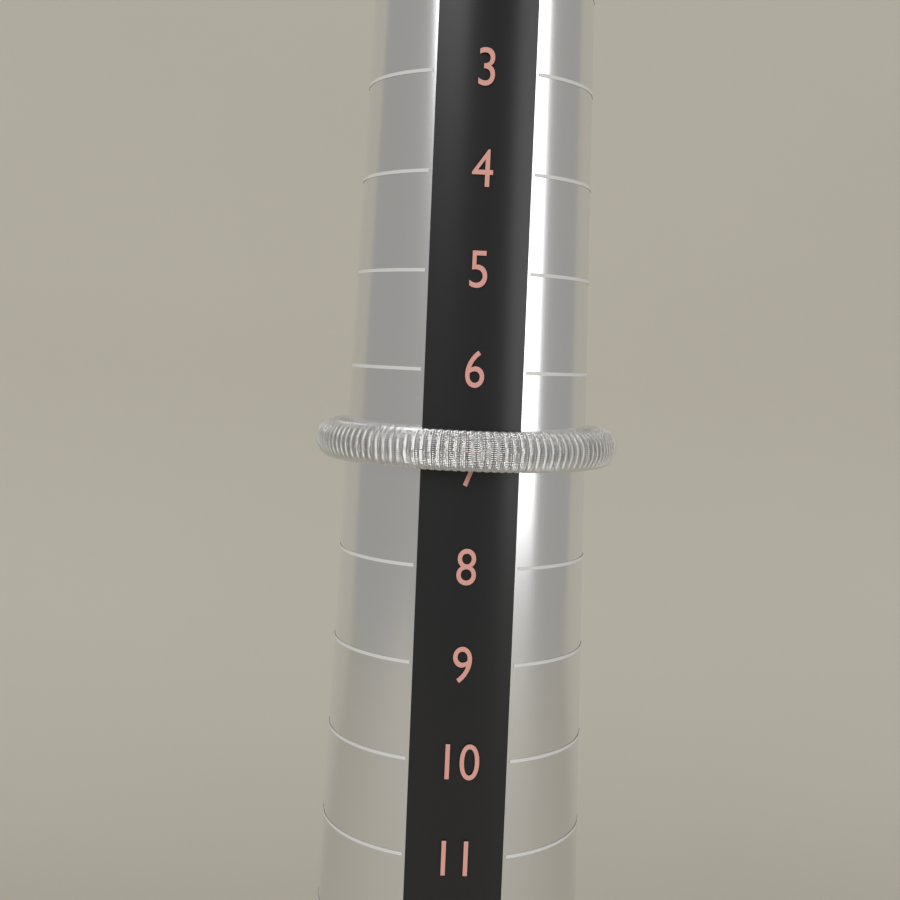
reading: 7 (no unit)
